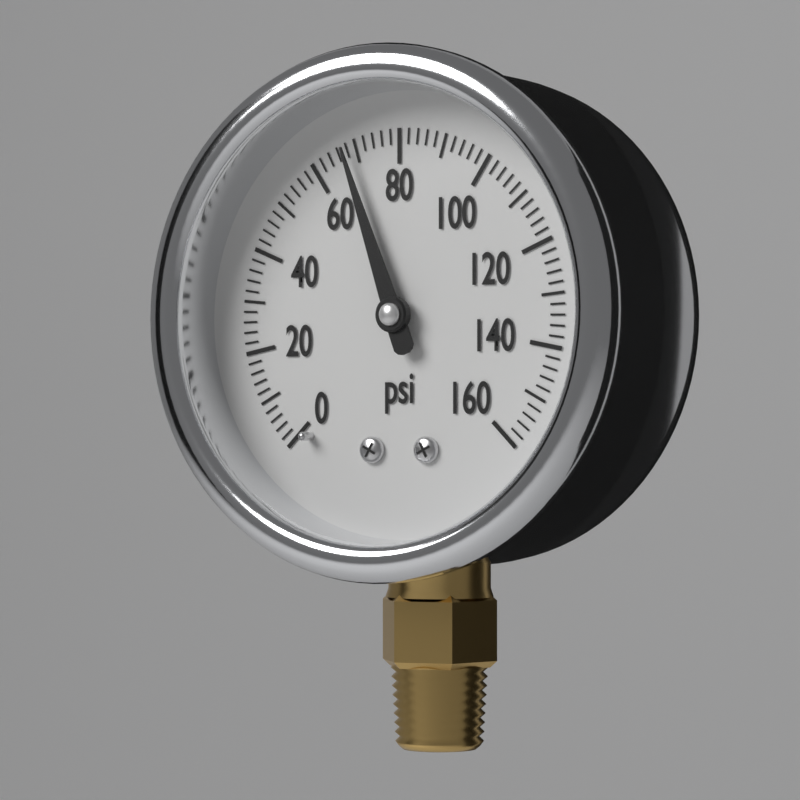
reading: 68 psi
